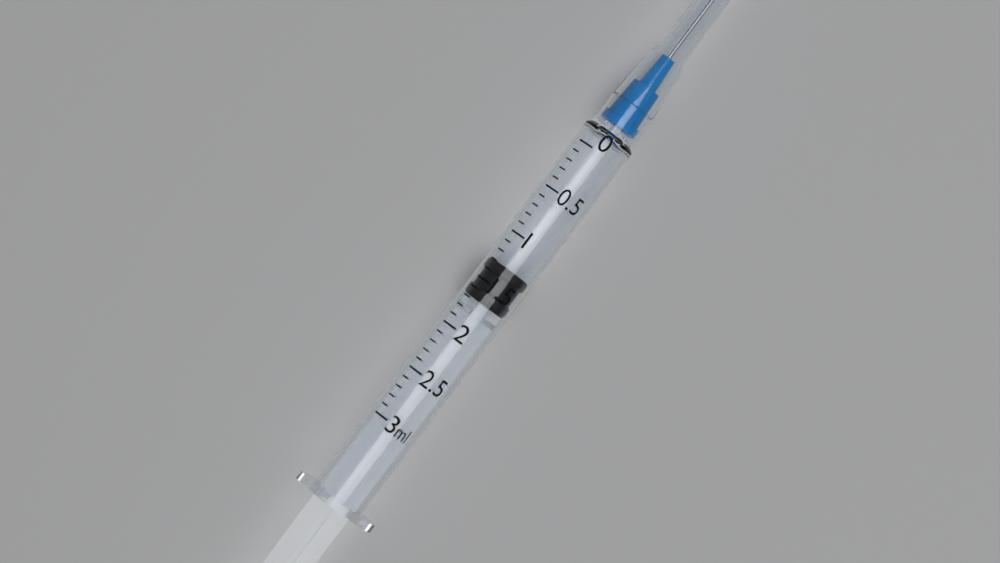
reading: 1.3 ml
